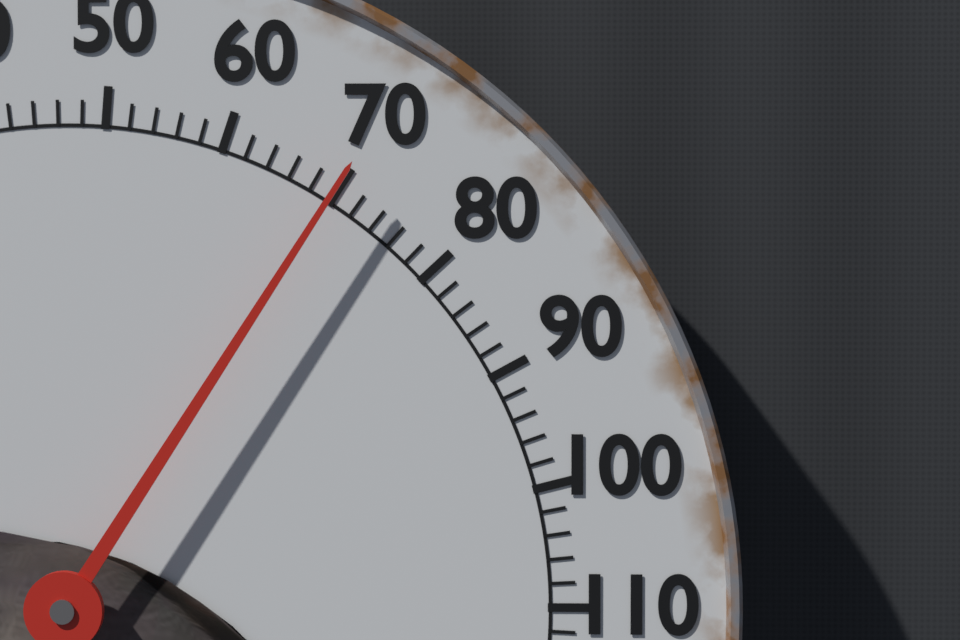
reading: 70 °F
